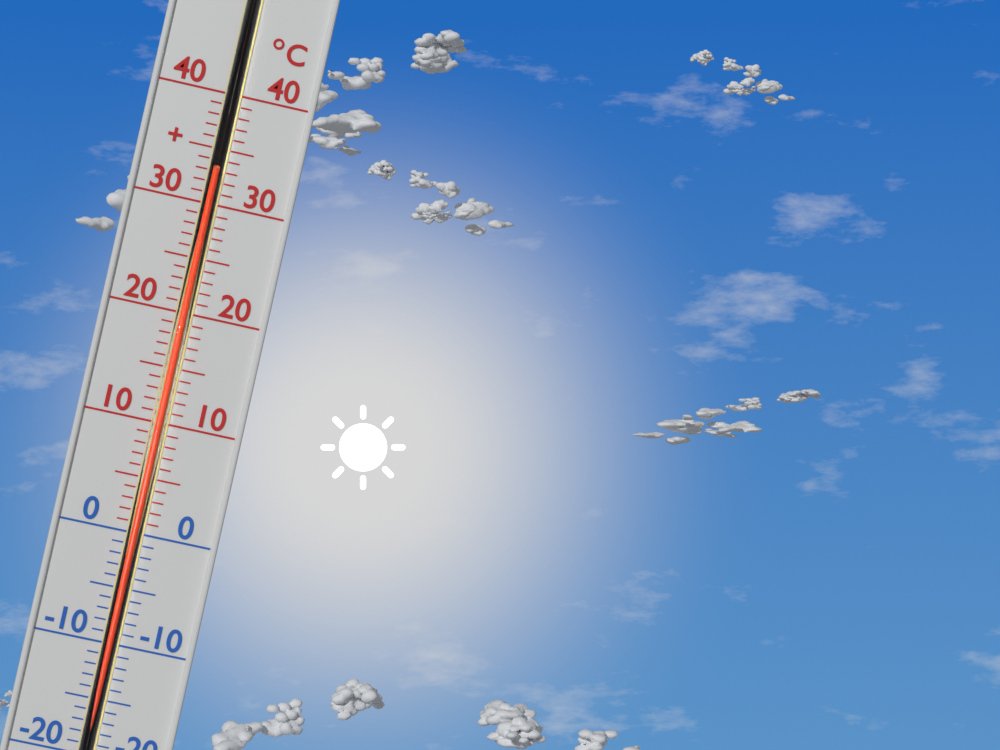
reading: 33 °C
